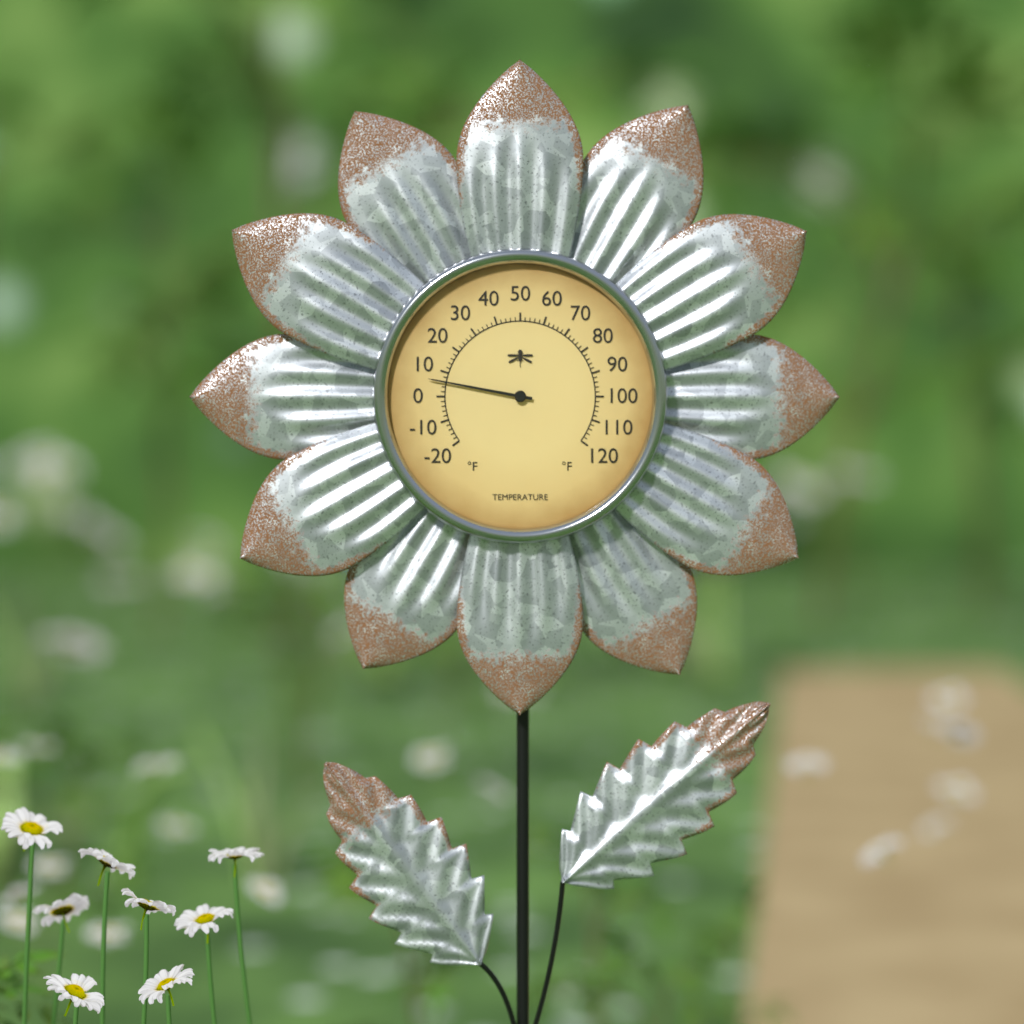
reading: 6 °F
